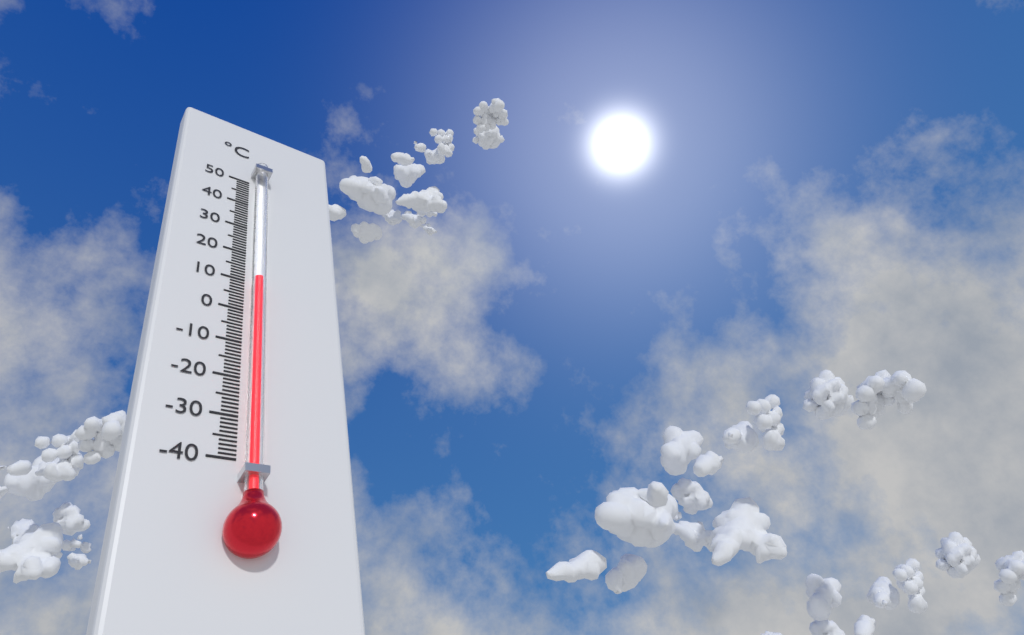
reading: 10 °C
